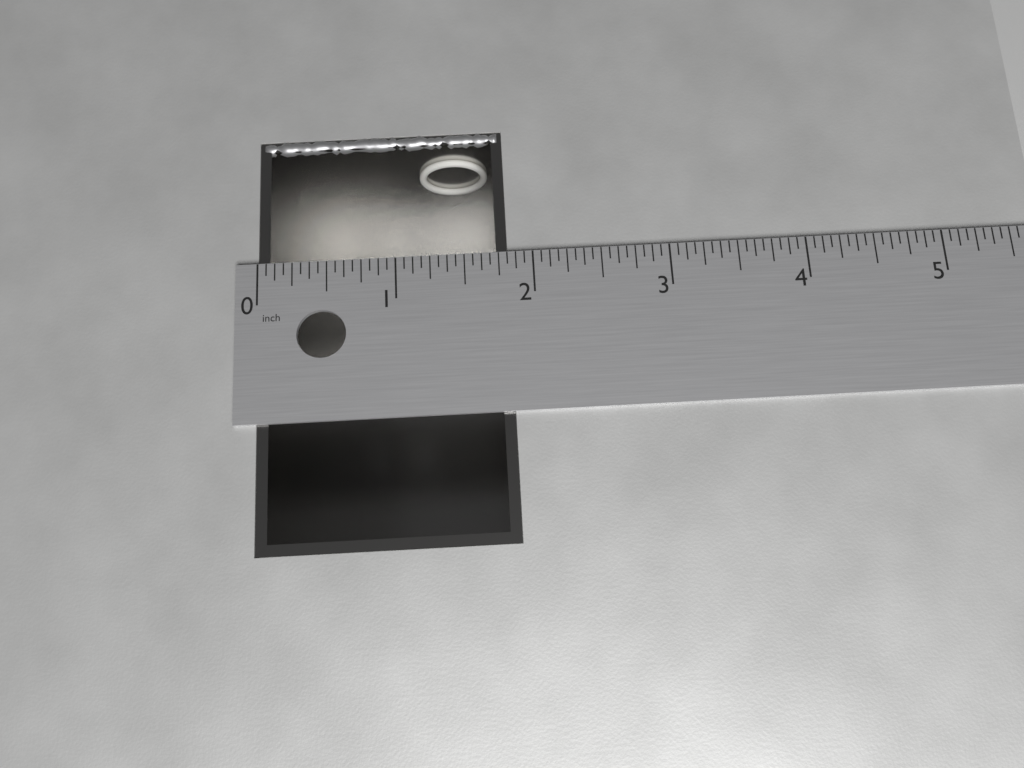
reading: 1.8125 in
